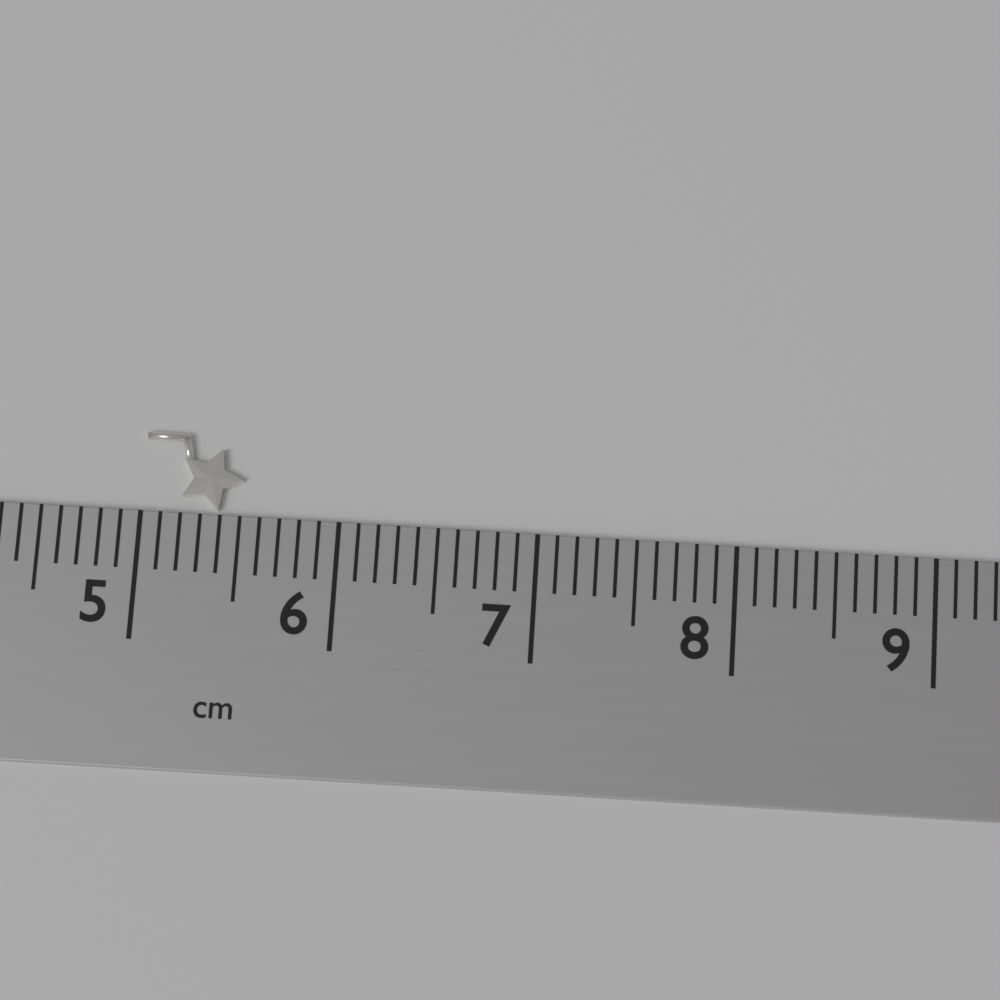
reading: 5.5 cm
